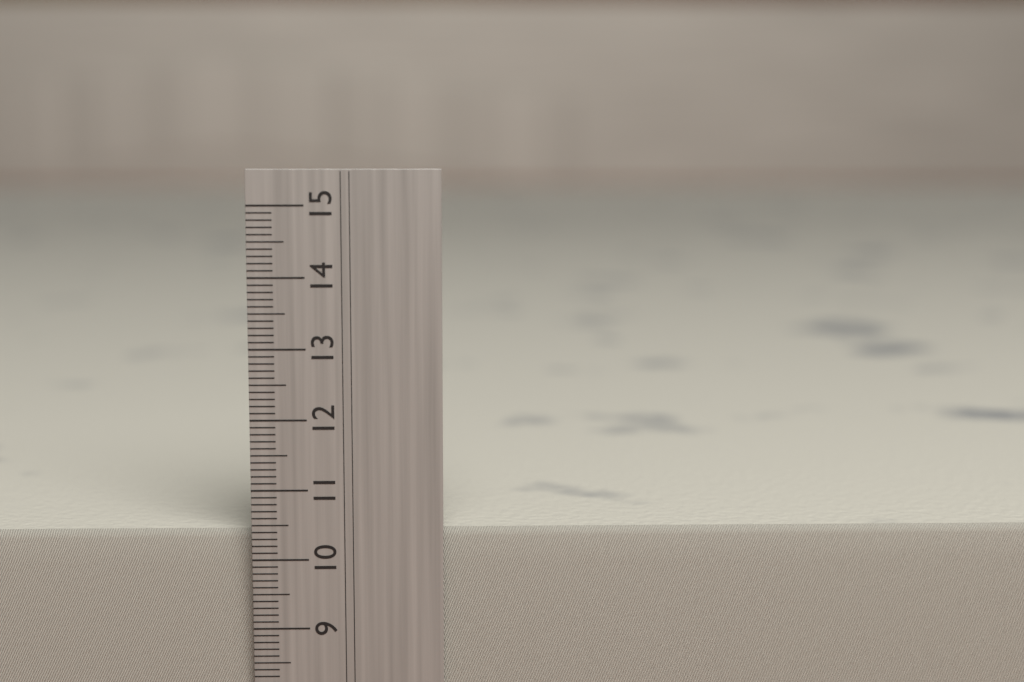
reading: 10.4 cm
